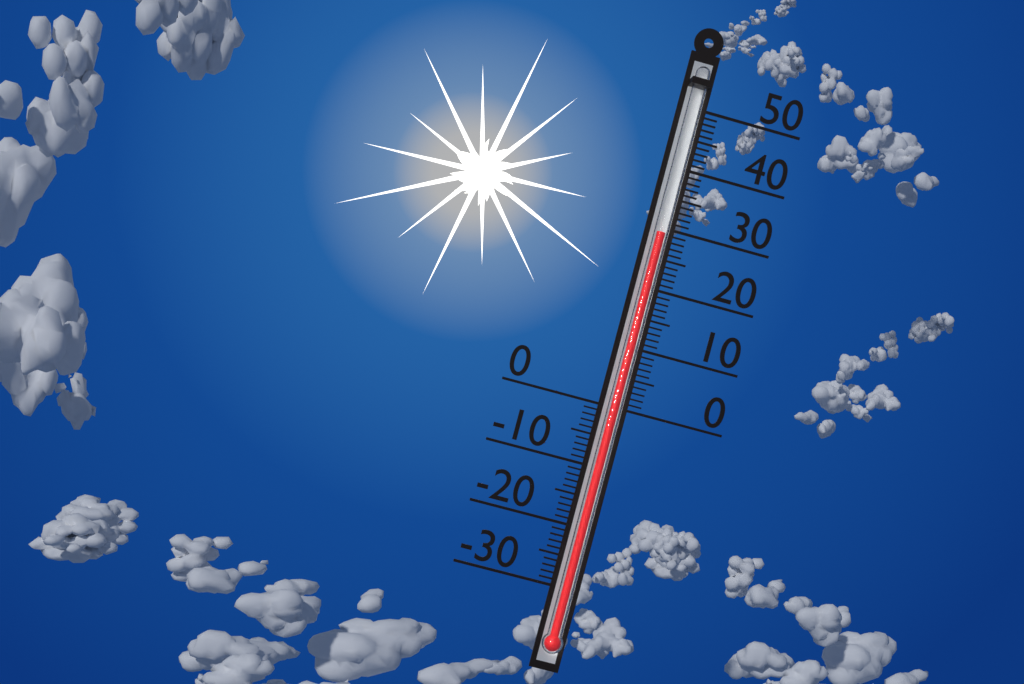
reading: 29 (no unit)
